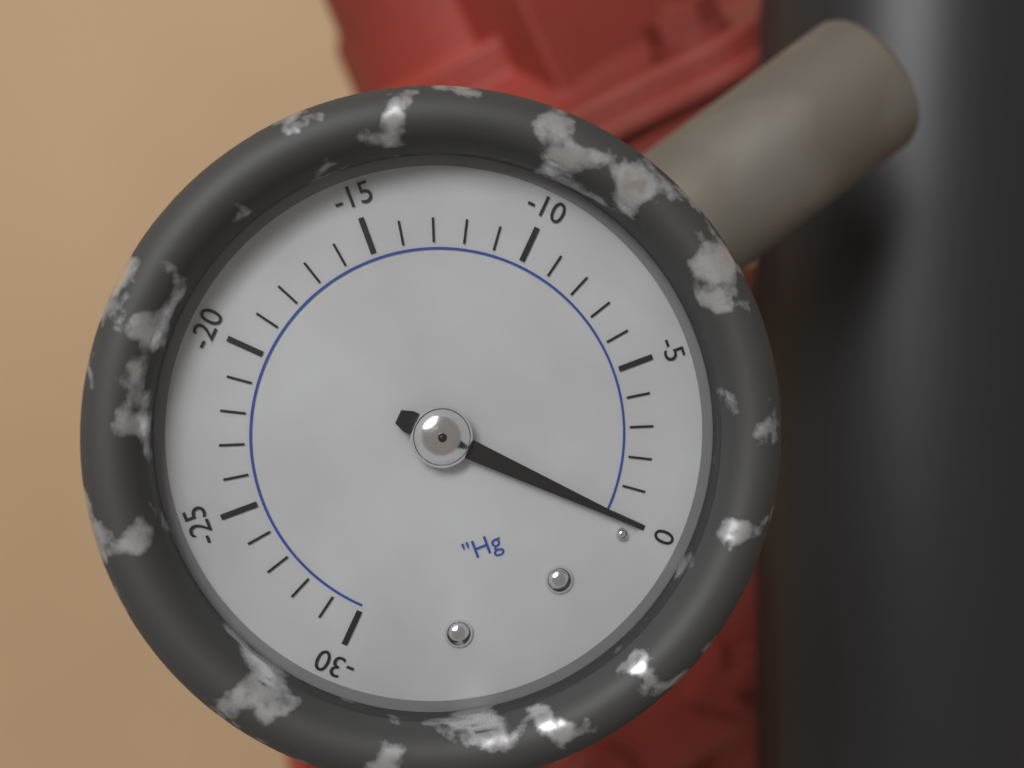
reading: 0 inHg
